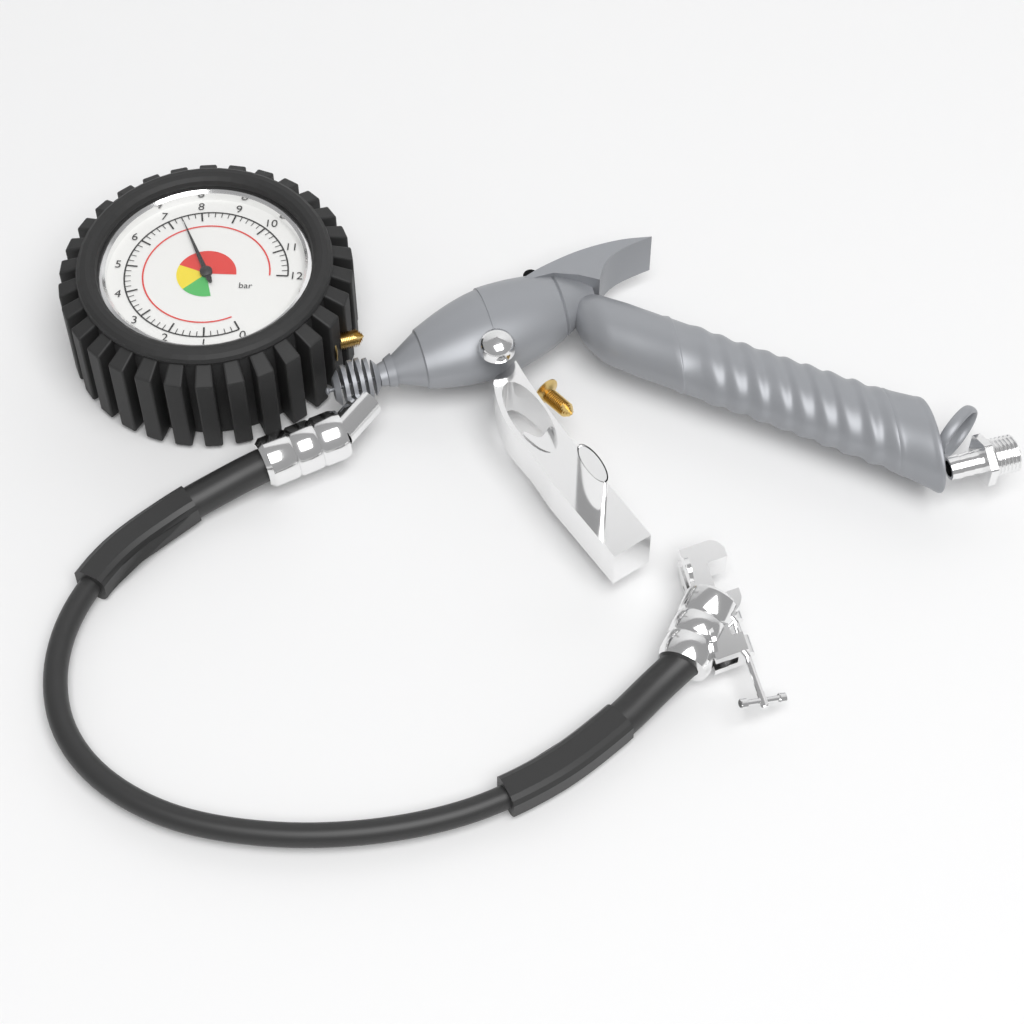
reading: 7.4 bar
